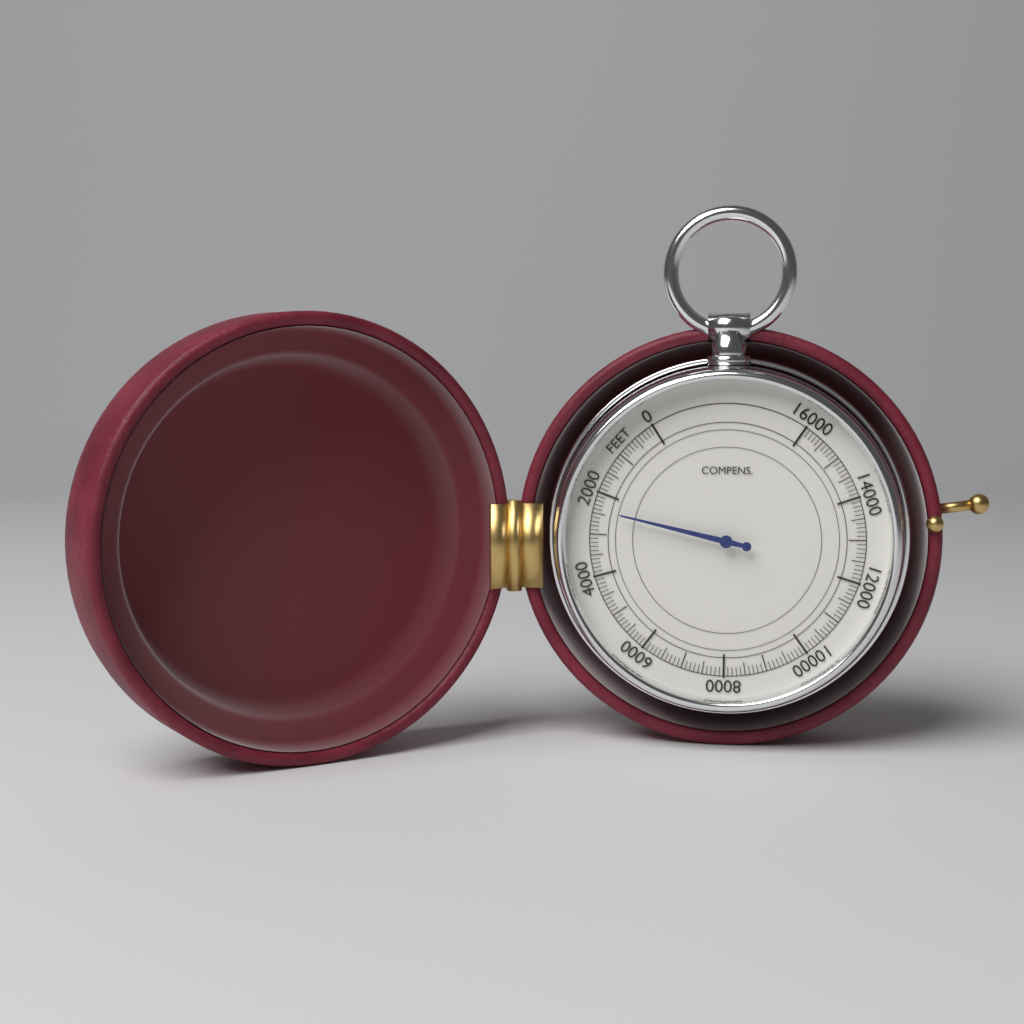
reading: 2400 feet
